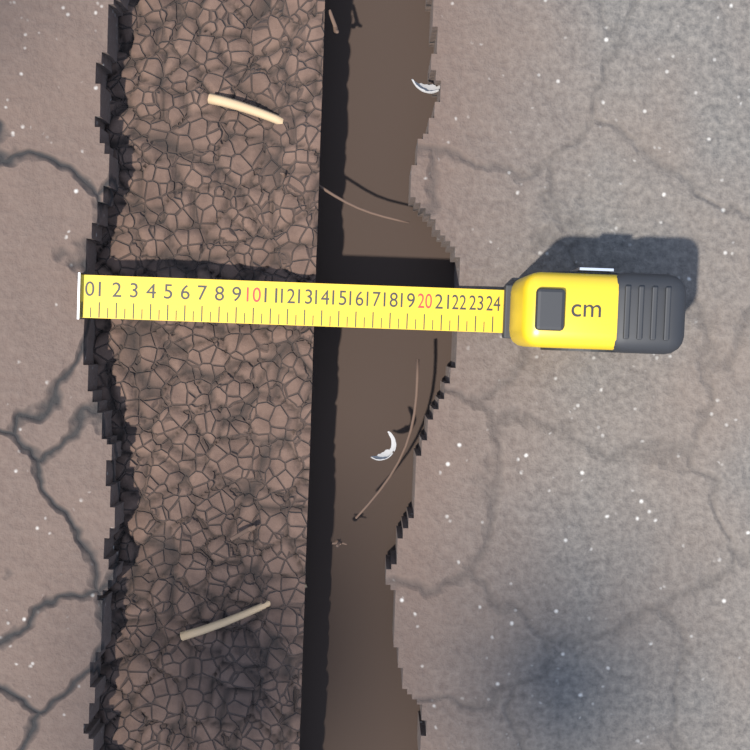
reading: 13.5 cm
